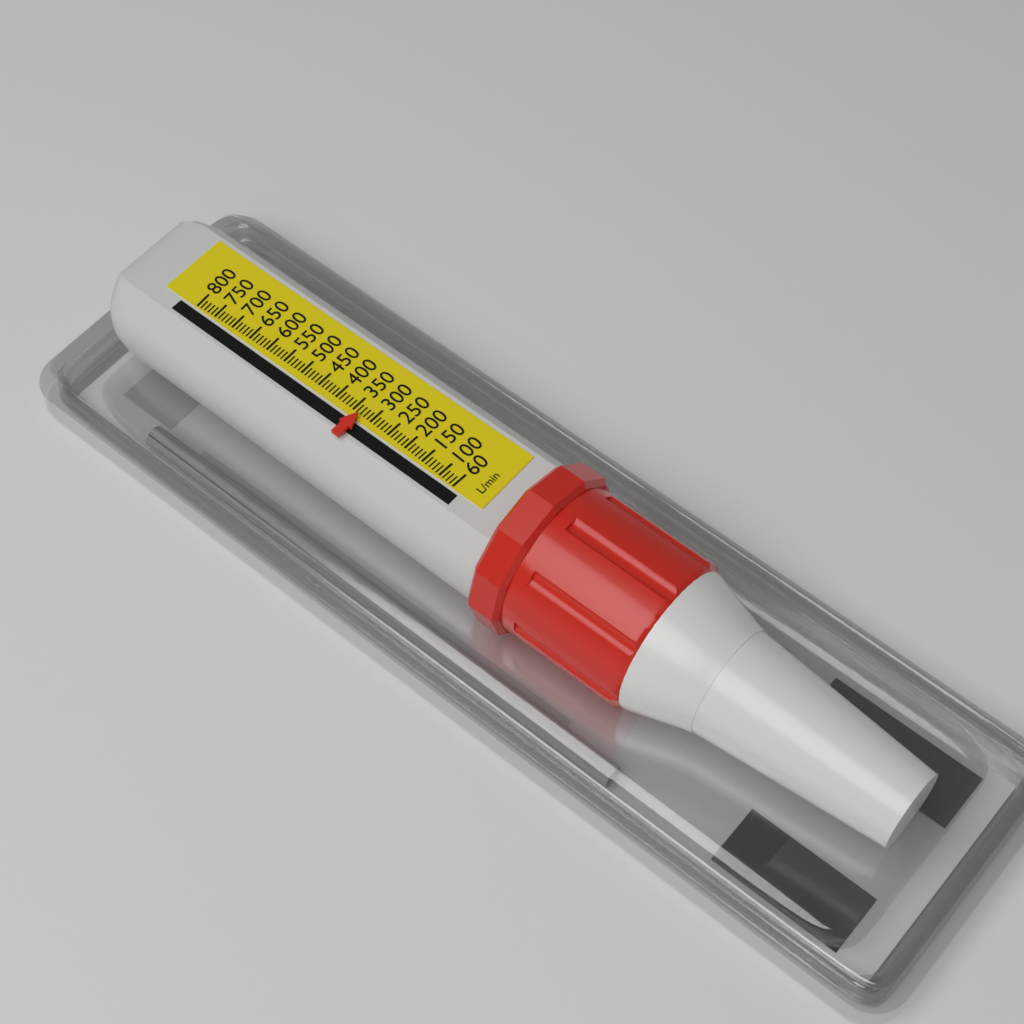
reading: 330 L/min
